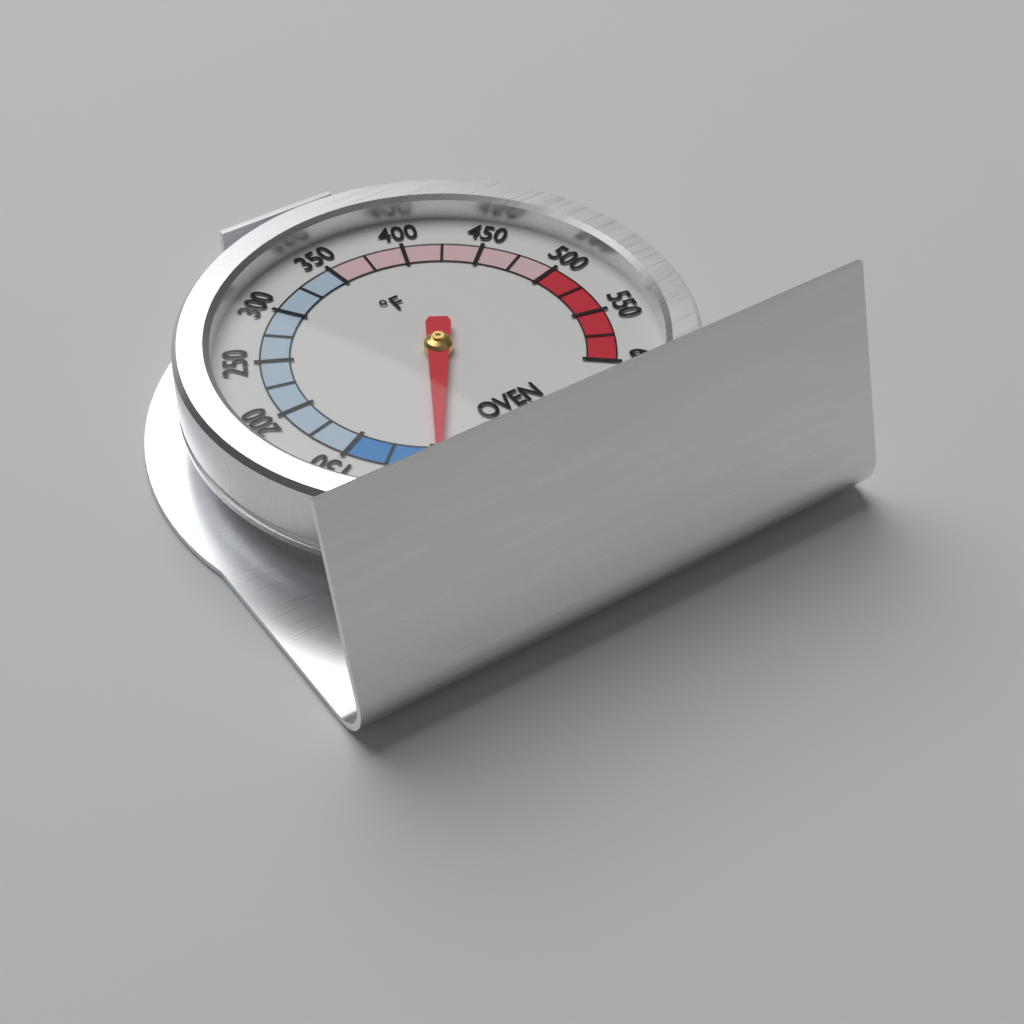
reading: 95 °F
